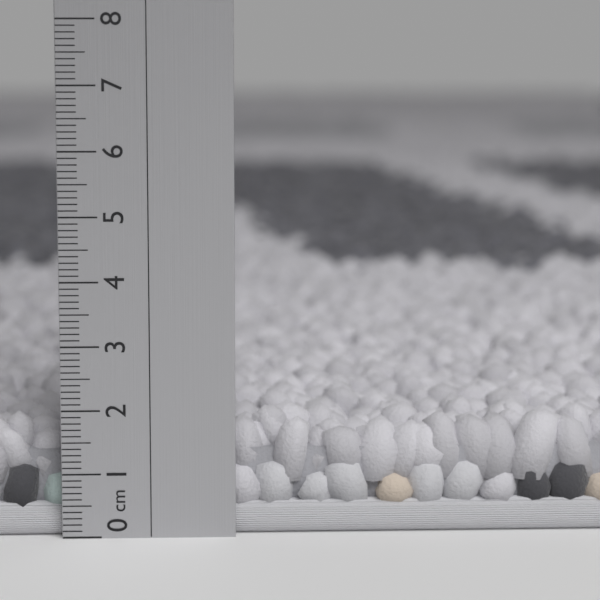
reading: 1.9 cm
